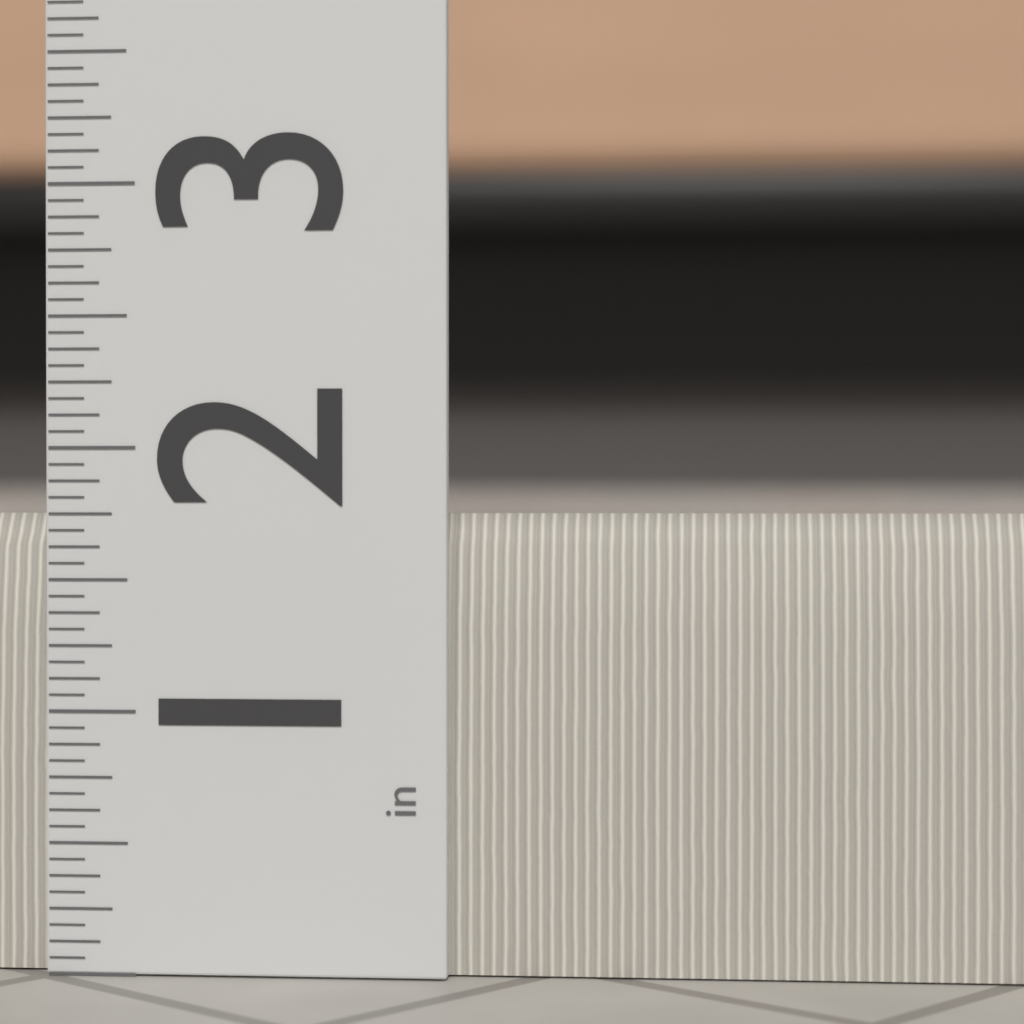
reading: 1.7500 in
